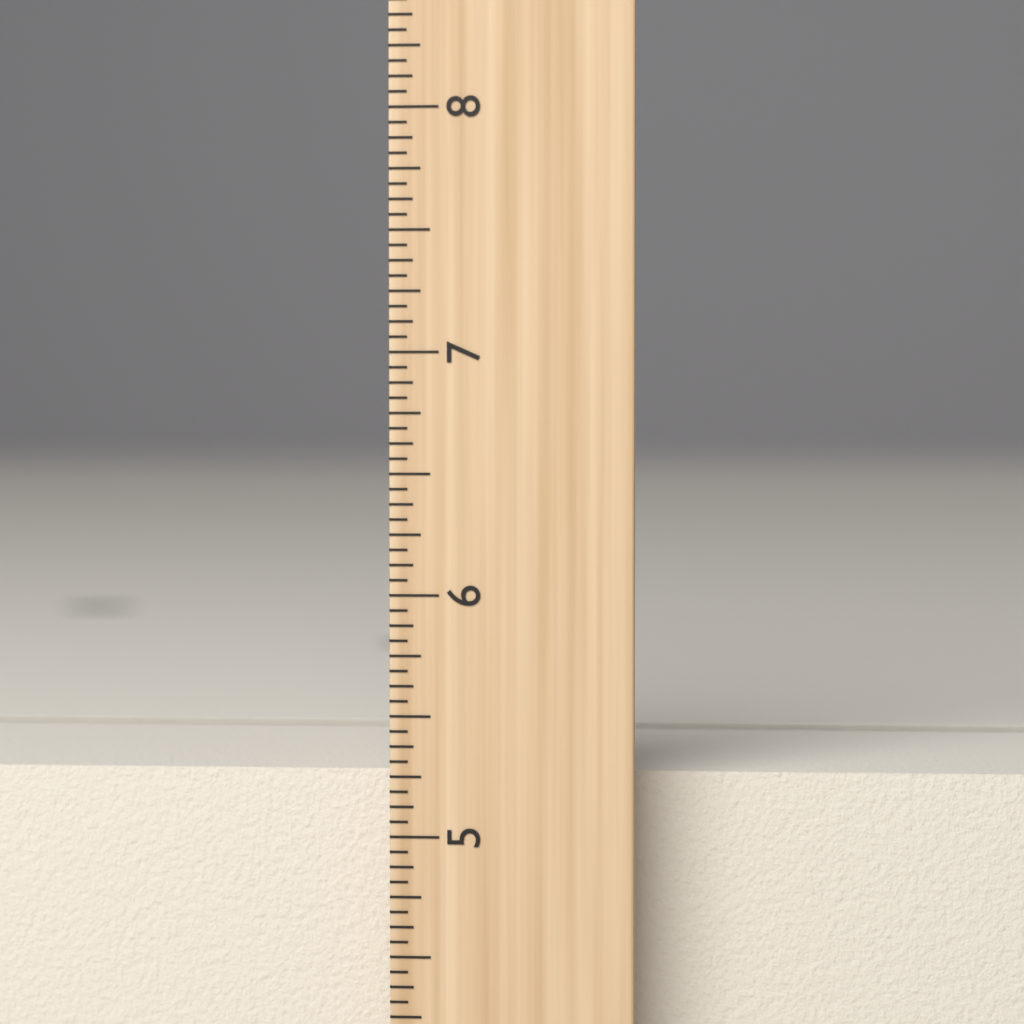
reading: 5.2500 inch
